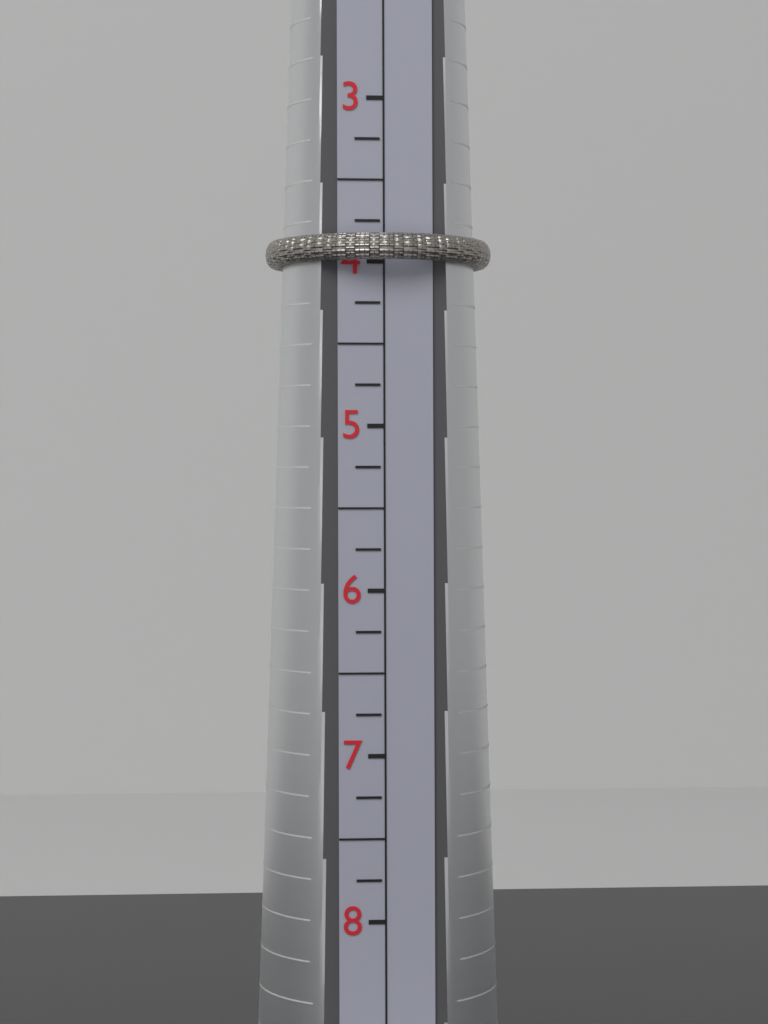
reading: 4.00 (no unit)
